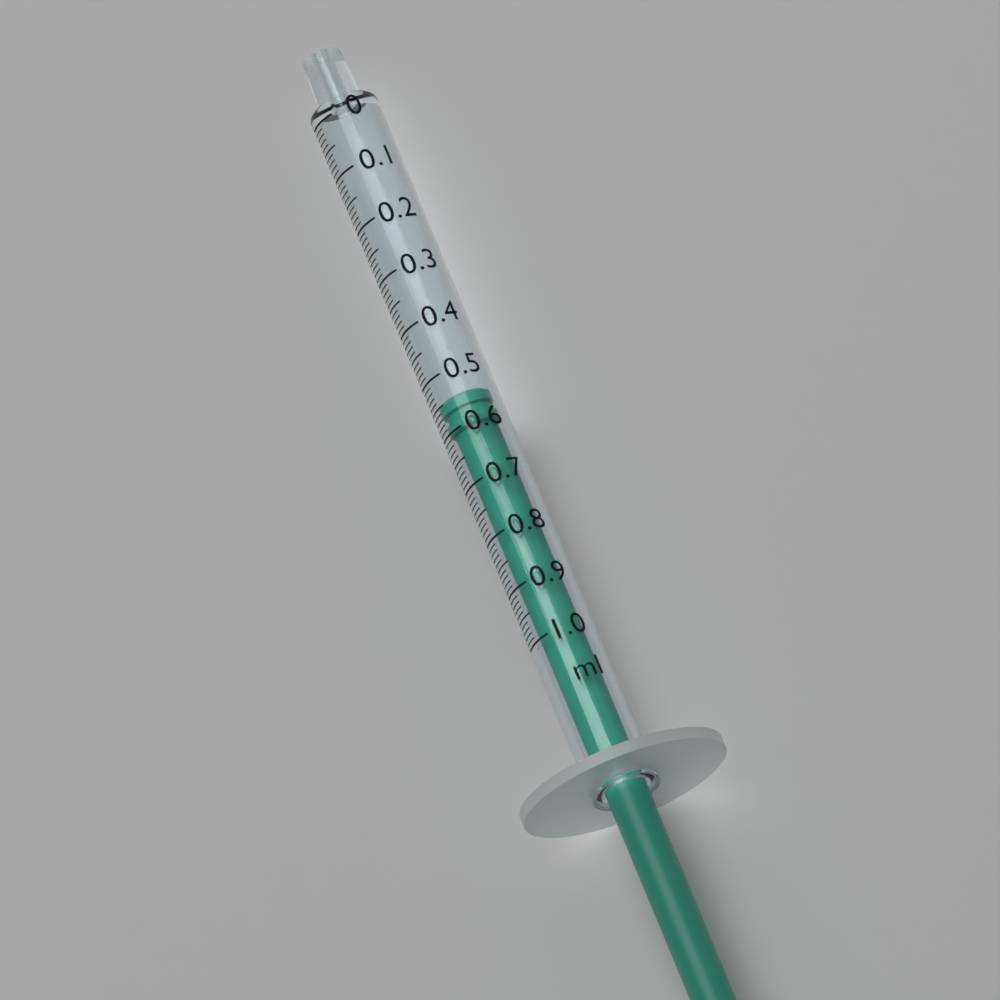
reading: 0.54 ml
